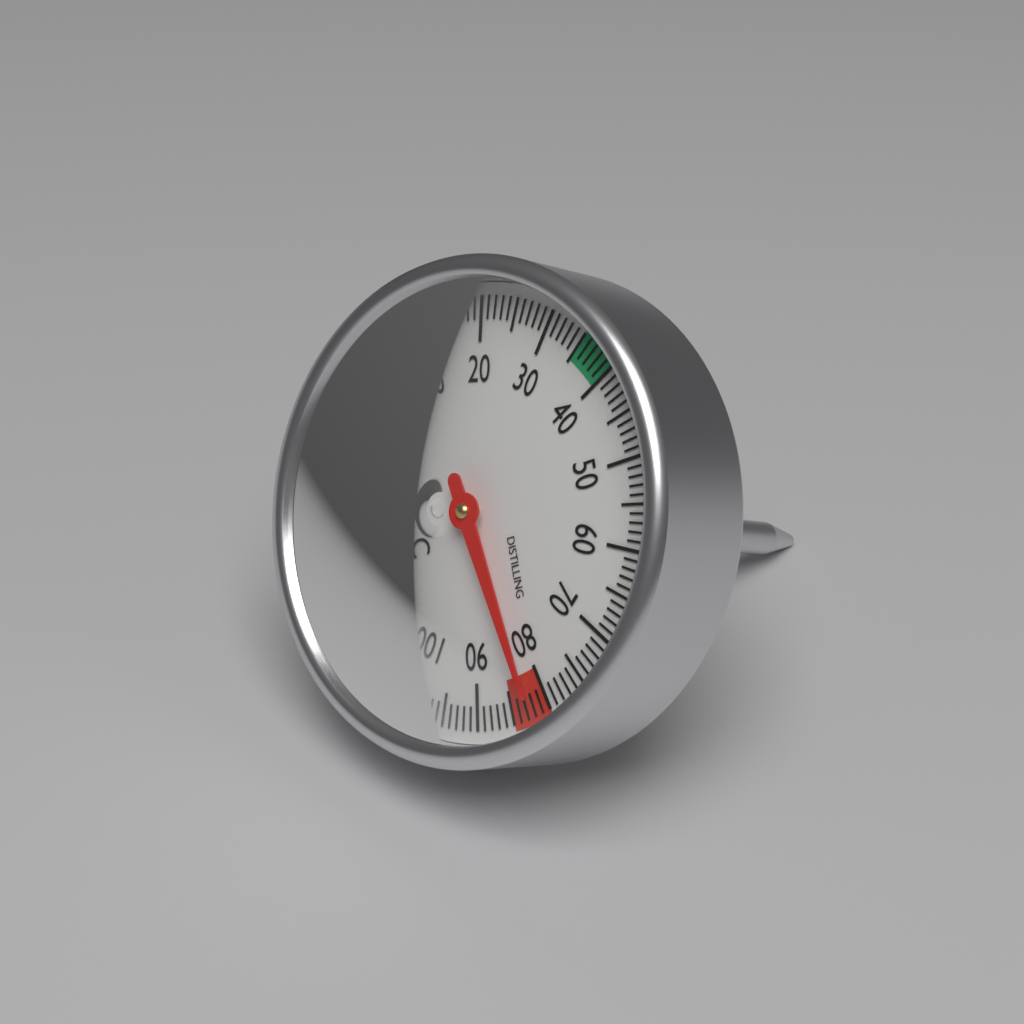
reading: 82 °C
